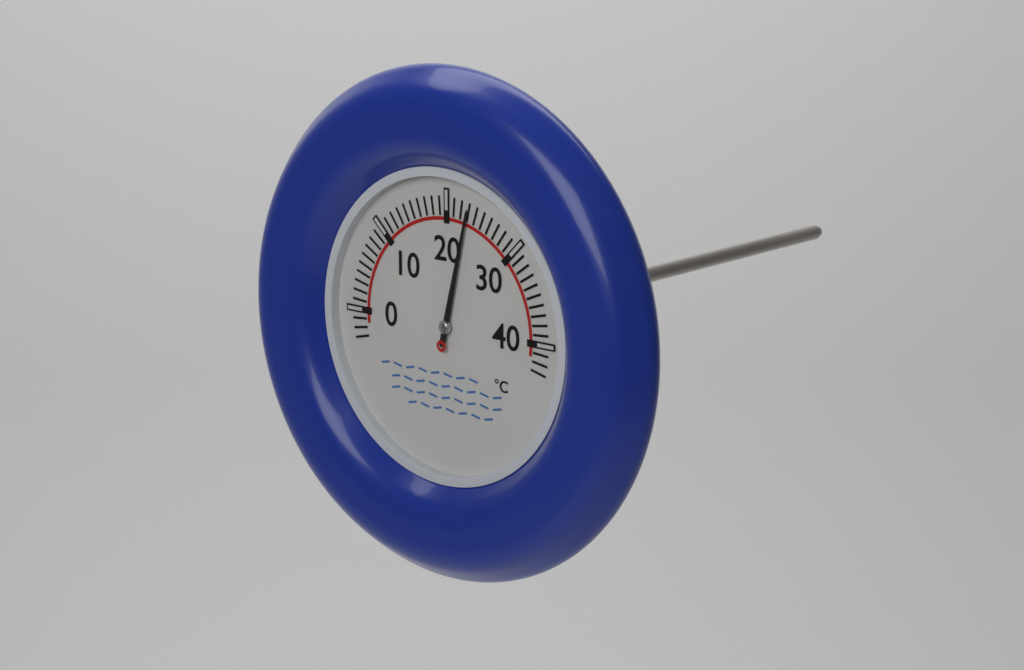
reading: 23 °C
